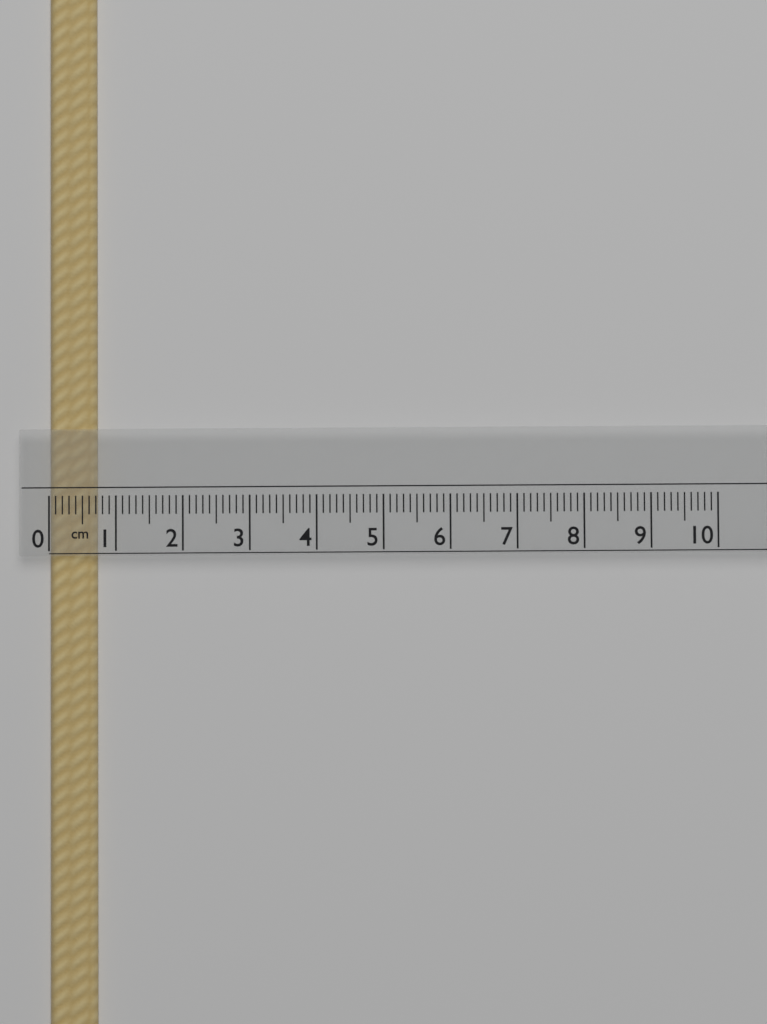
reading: 0.7 cm
